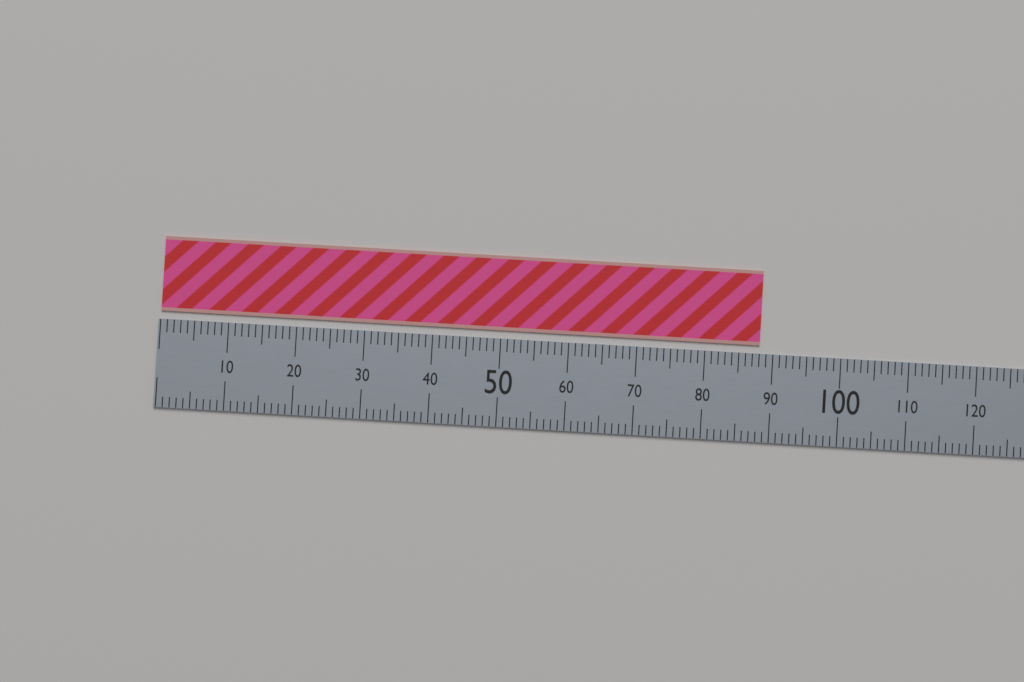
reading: 88 (no unit)
